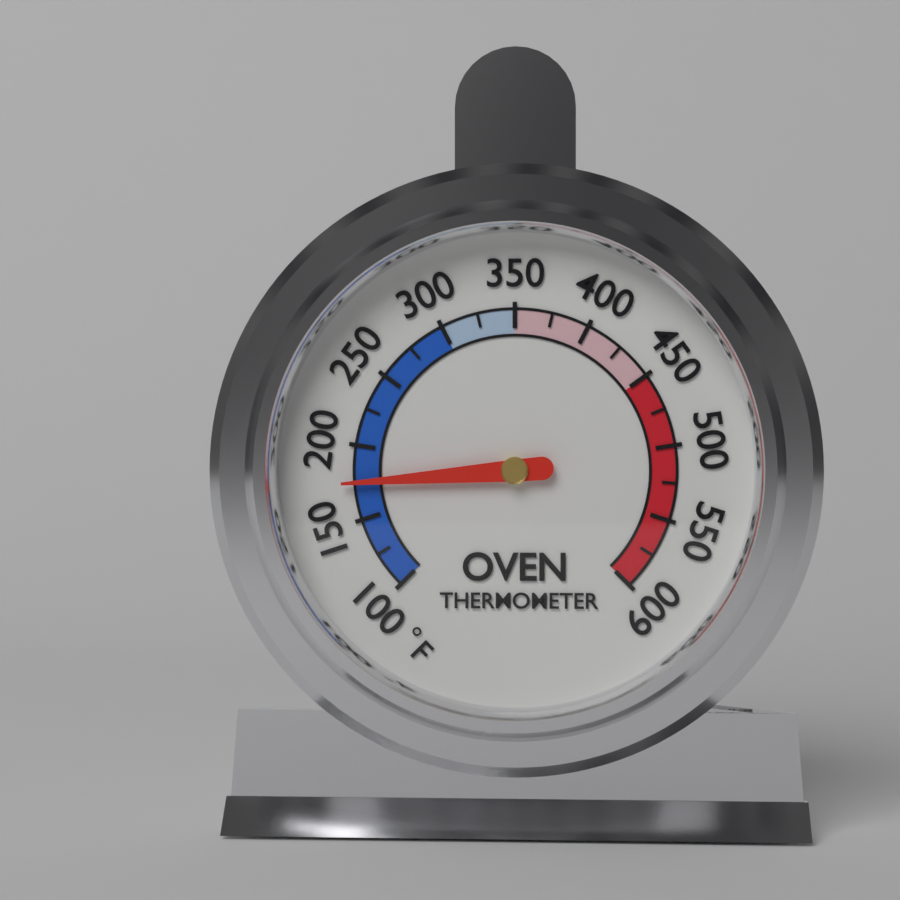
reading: 175 °F
